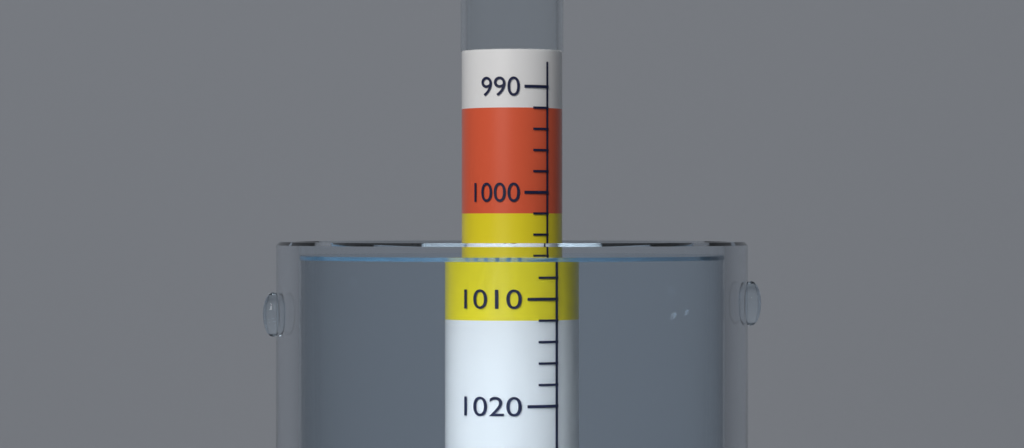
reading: 1006 (no unit)
